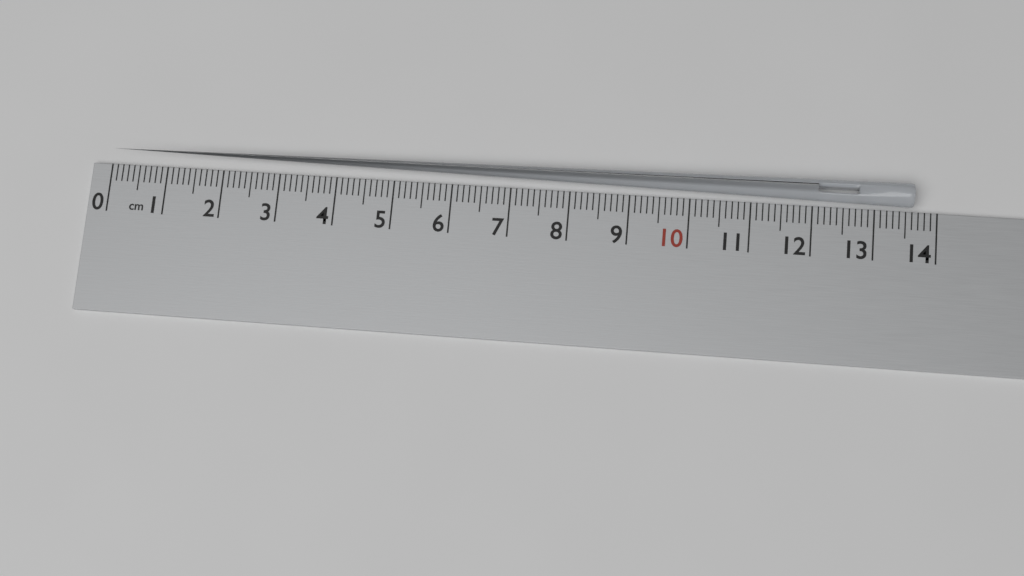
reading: 13.6 cm
